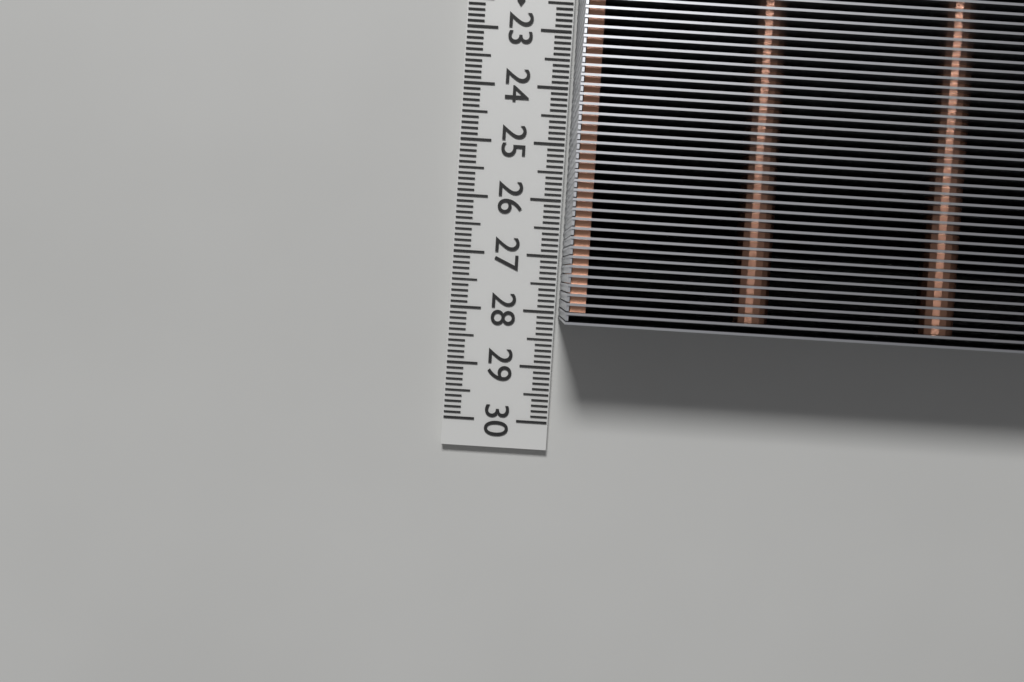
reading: 28.1 cm
